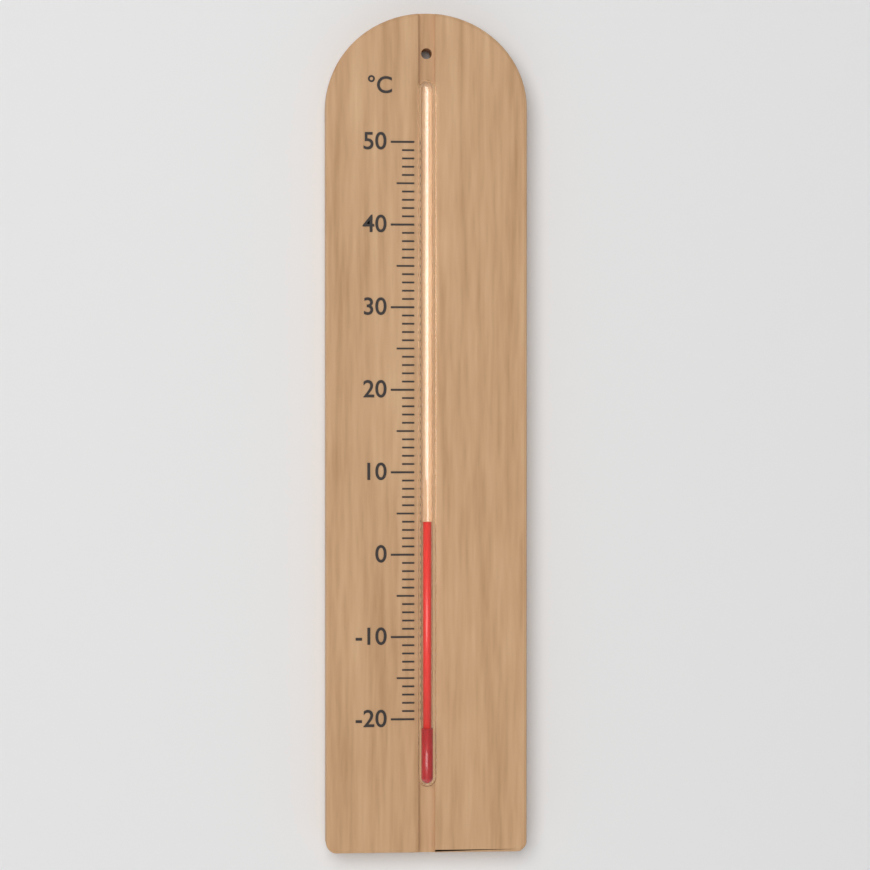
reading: 4 °C
